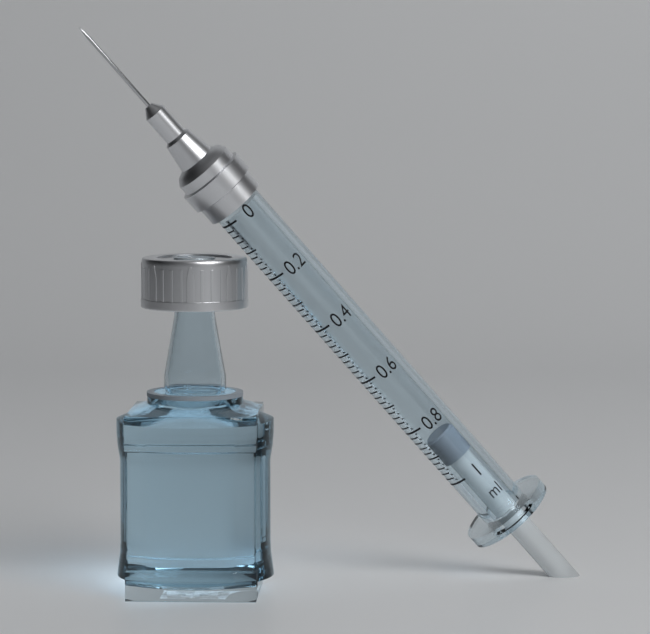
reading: 0.86 ml
